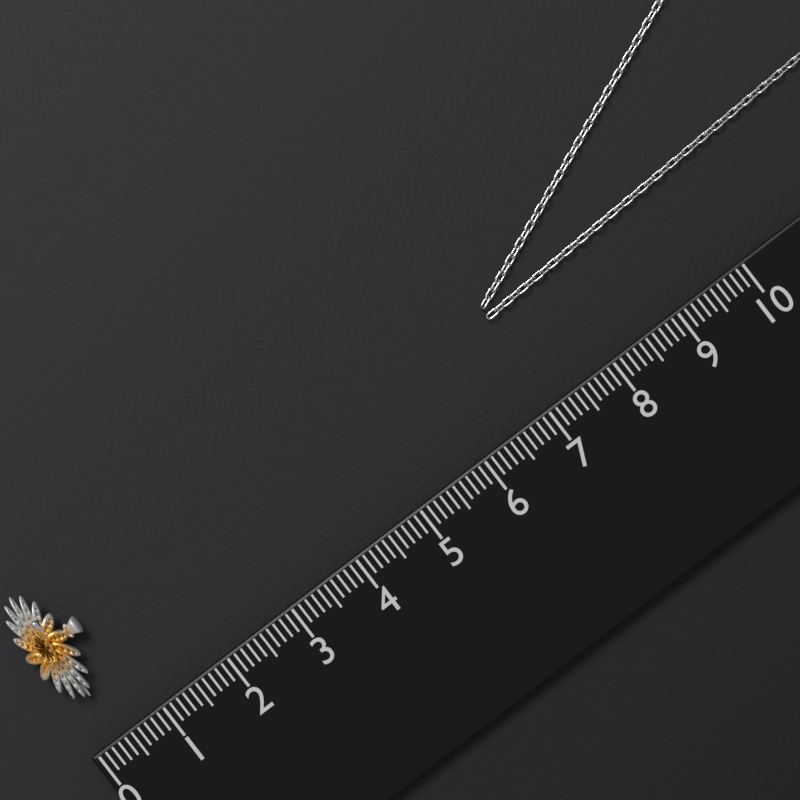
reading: 0.8 (no unit)
